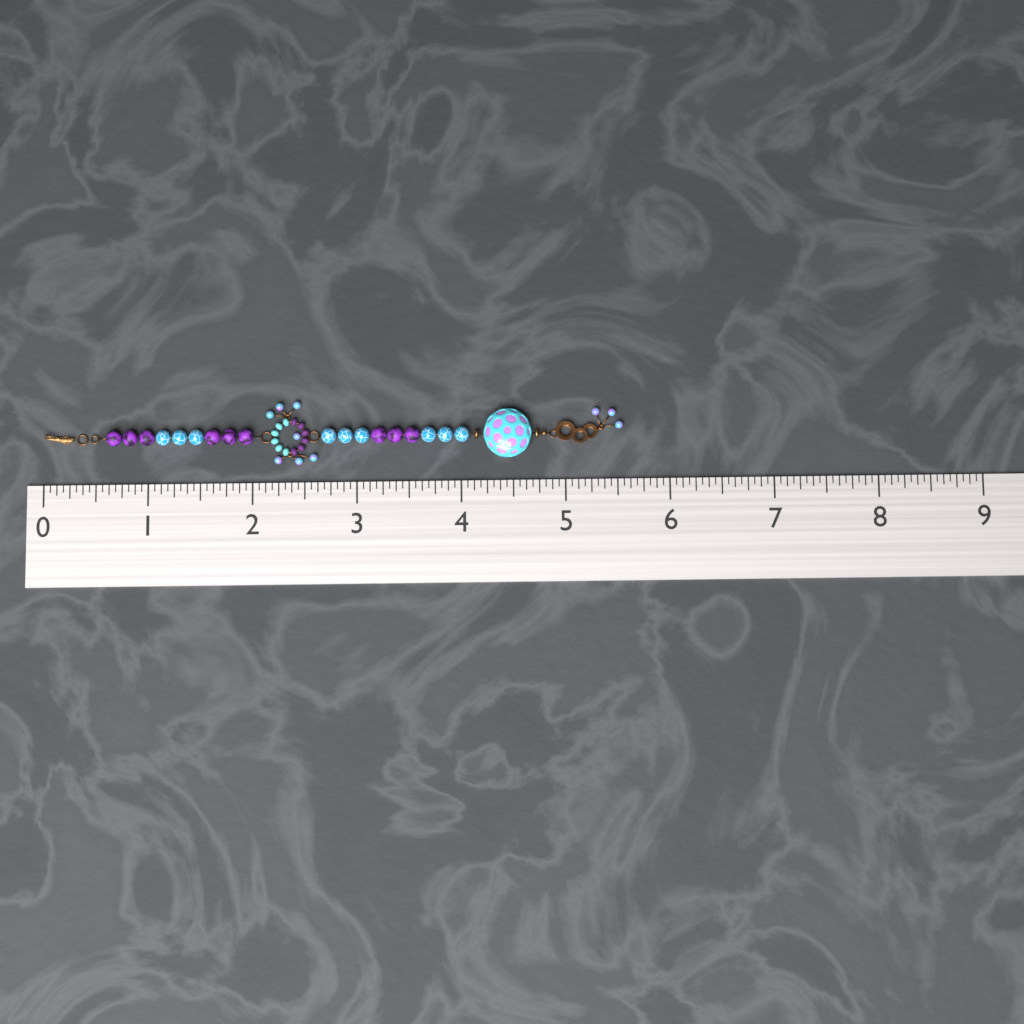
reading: 5.5625 (no unit)
